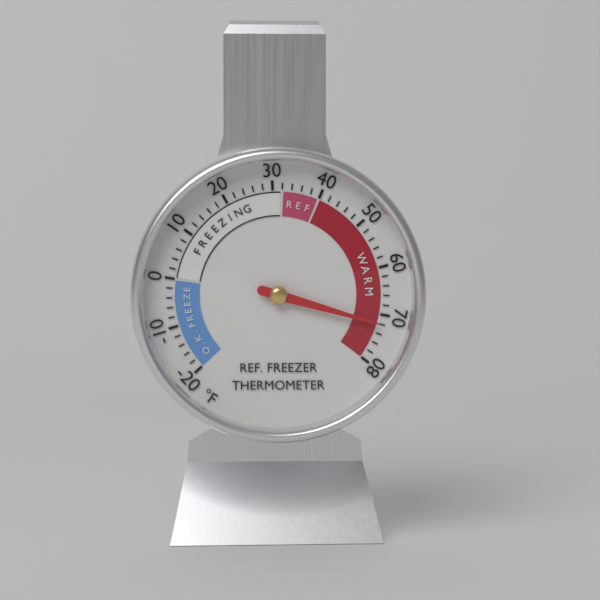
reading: 72 °F
